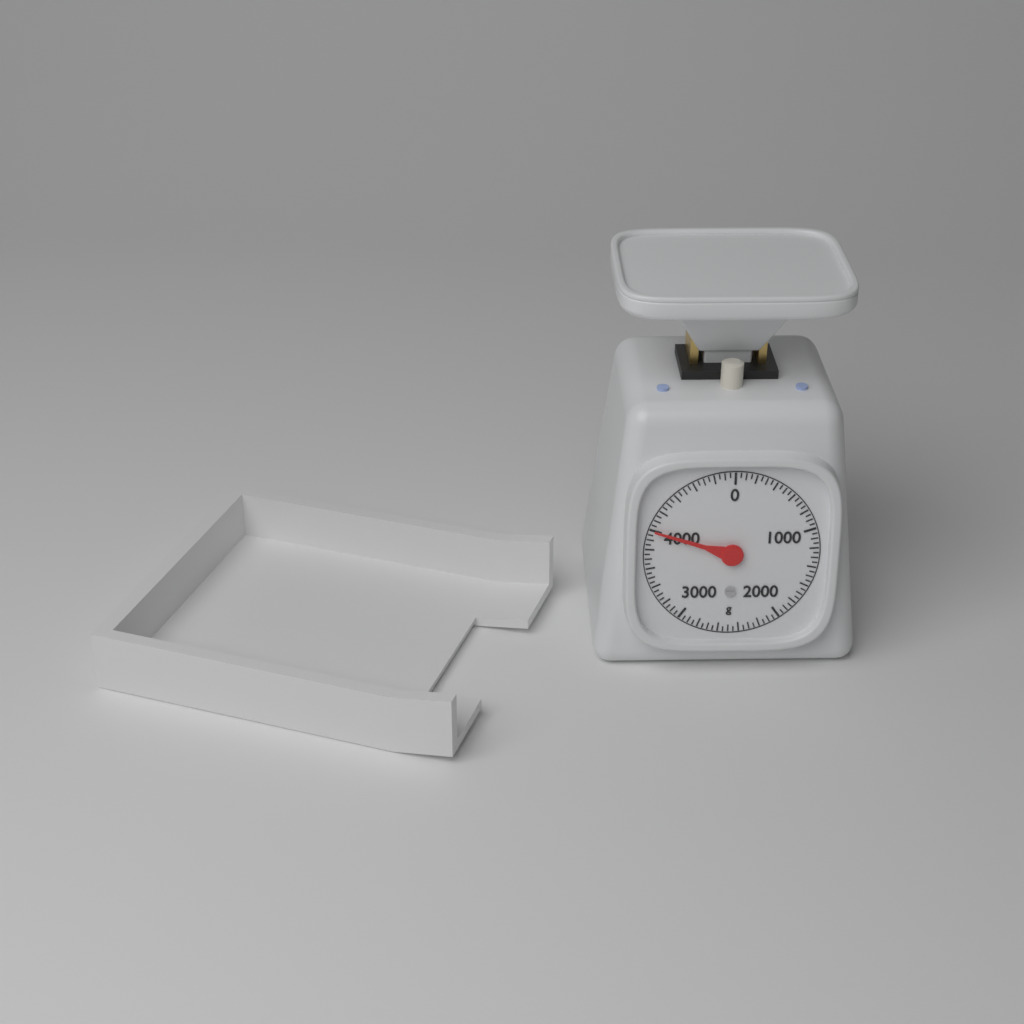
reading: 4000 g
